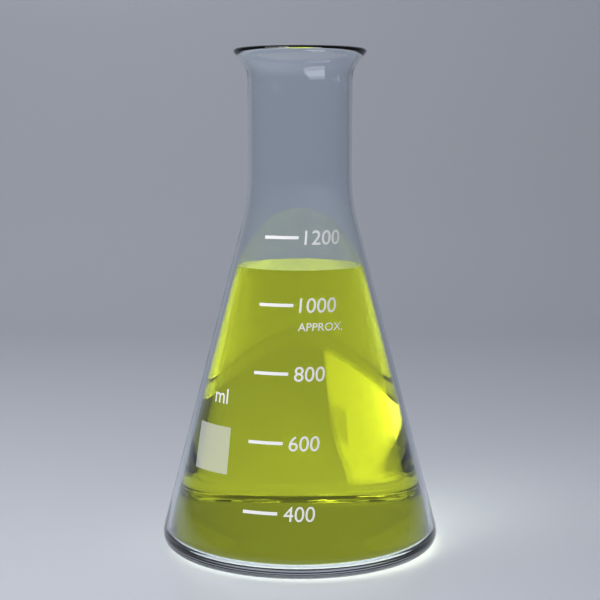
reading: 1100 ml
